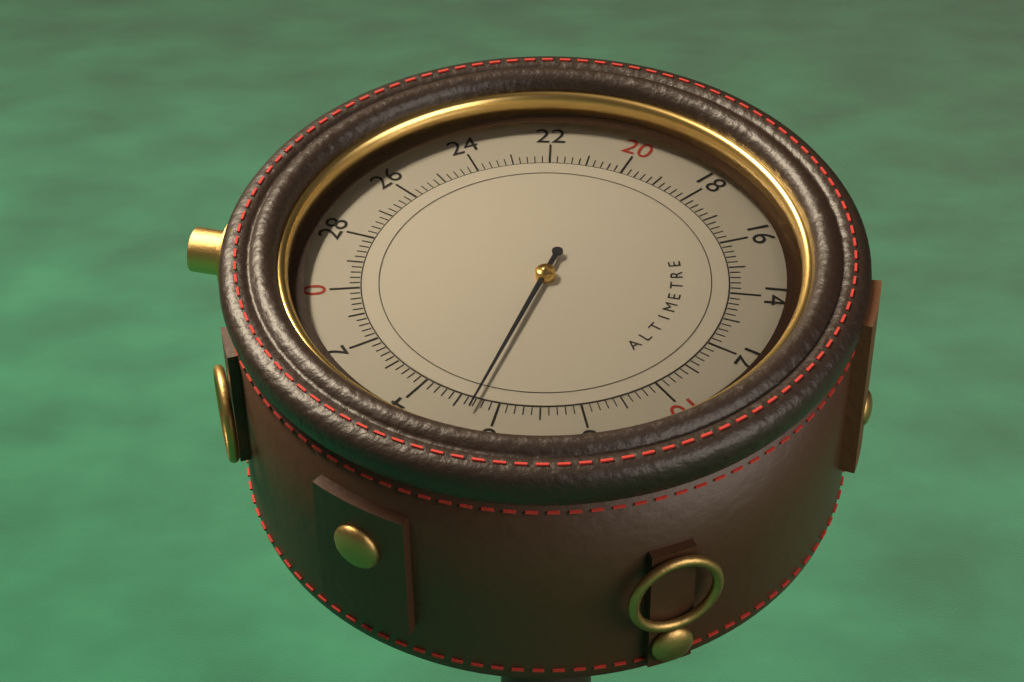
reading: 5.4 (no unit)
